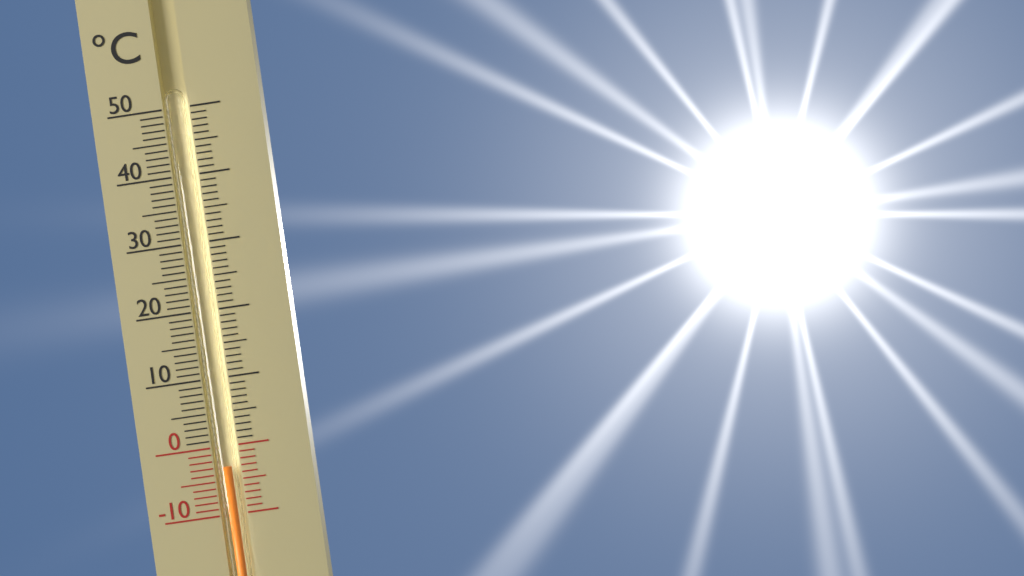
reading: -3 °C
